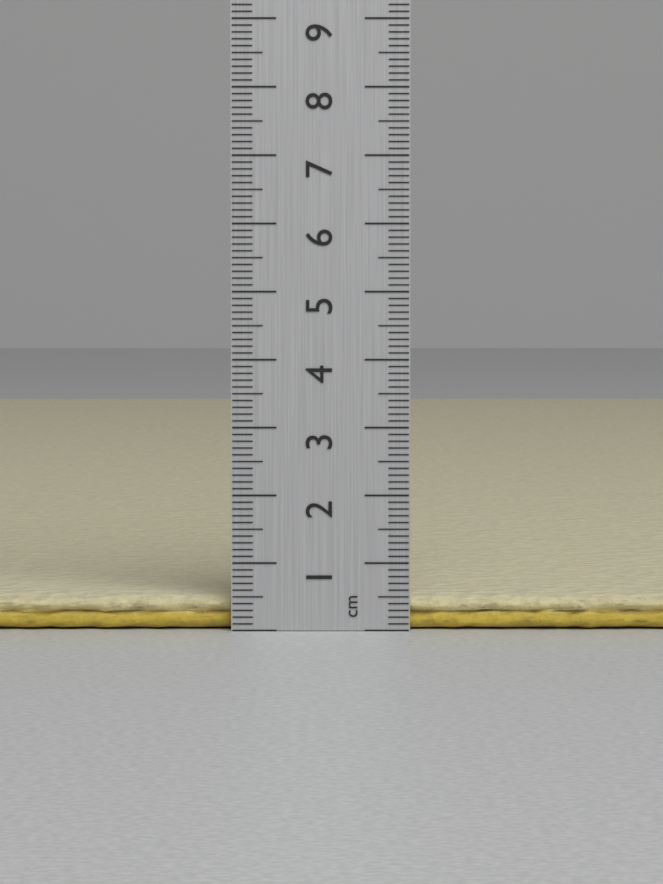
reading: 0.5 cm
